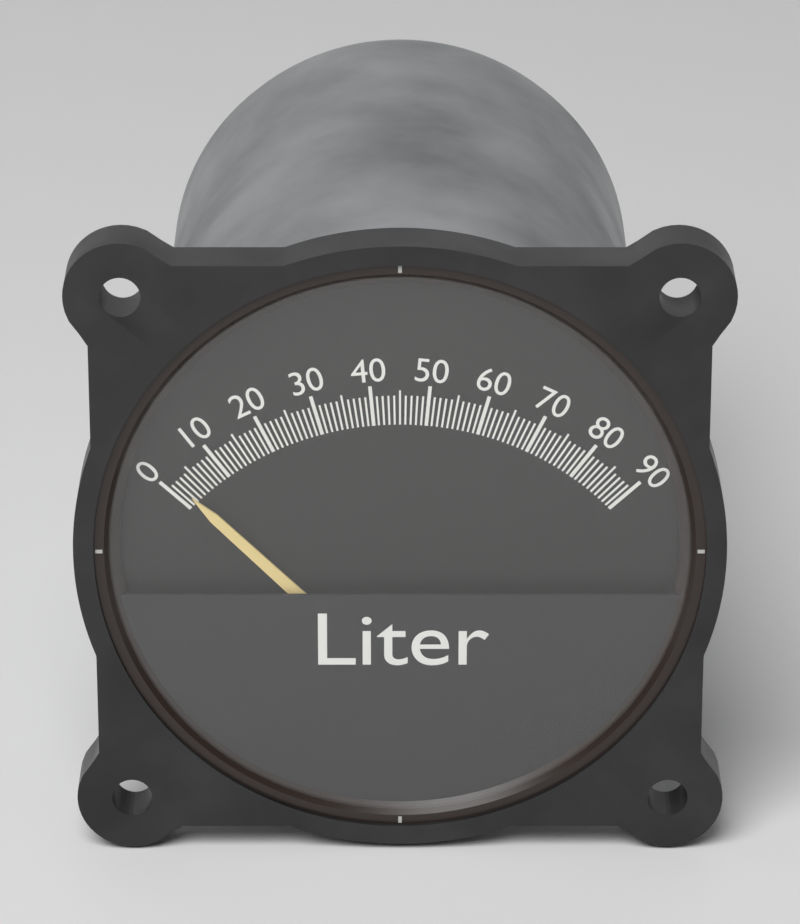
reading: 2 Liter
